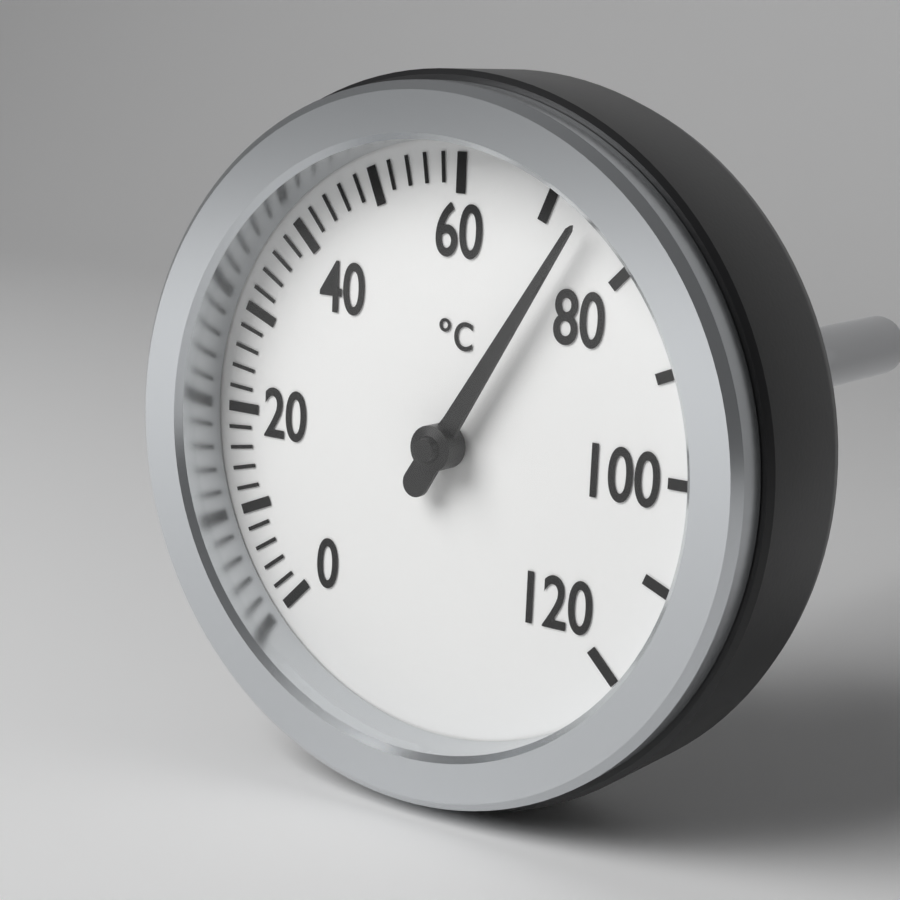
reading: 74 °C
